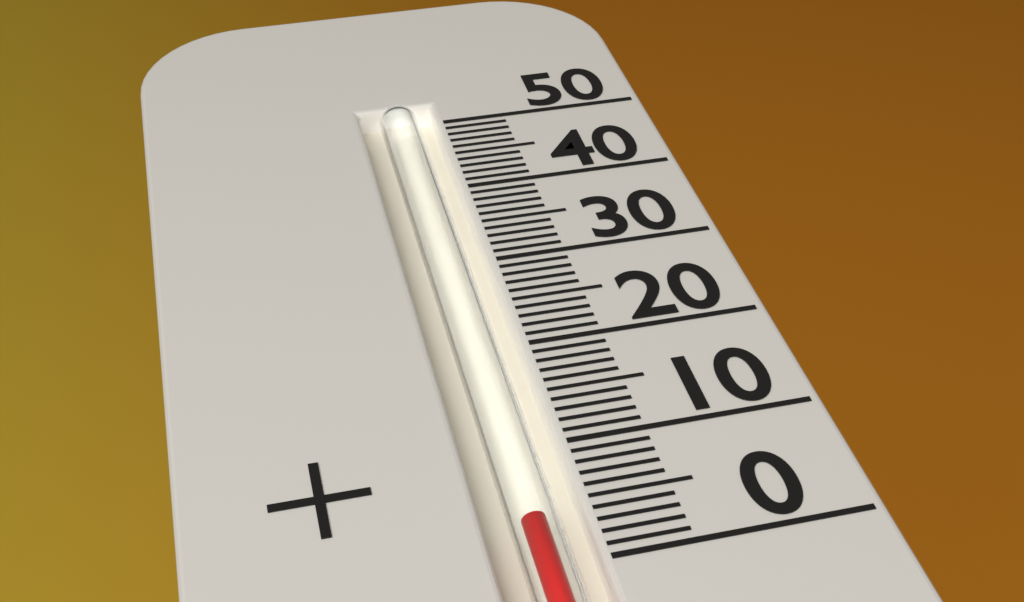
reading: 4 (no unit)
